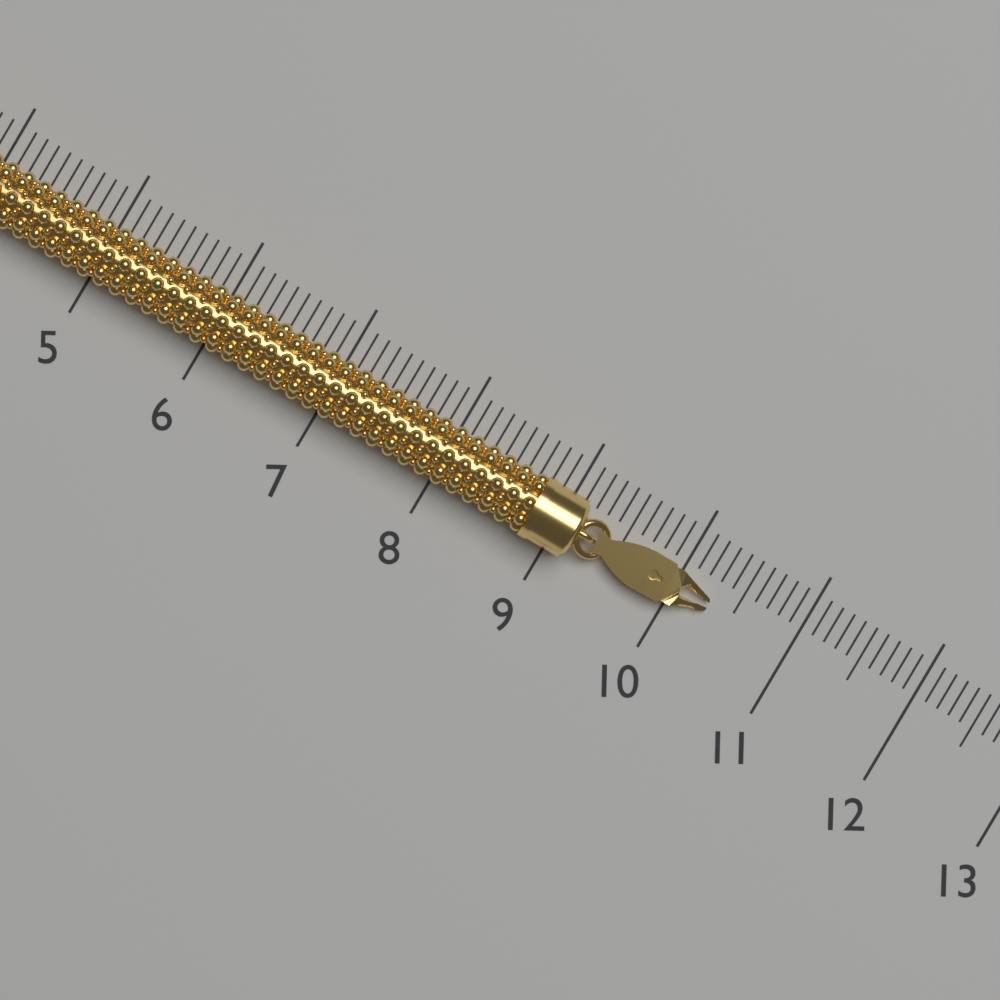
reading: 10.3 (no unit)
